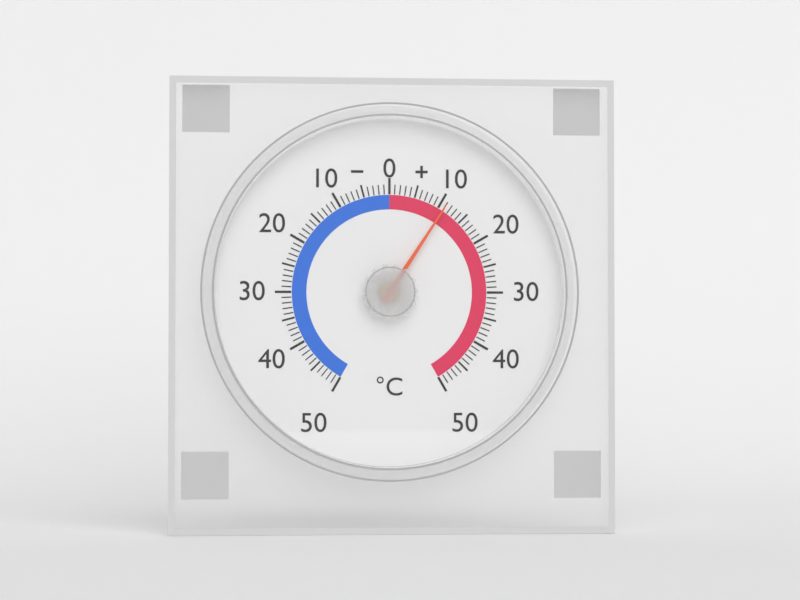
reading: 11 °C
